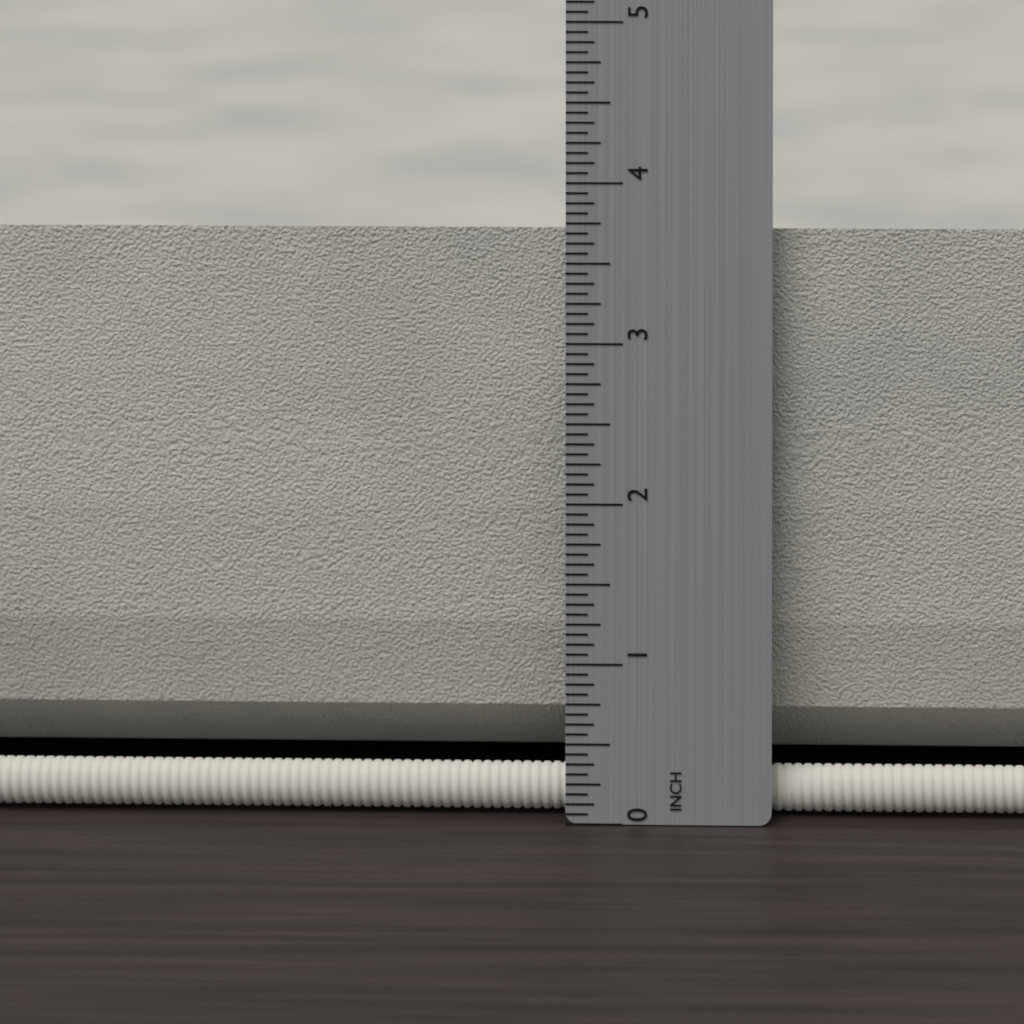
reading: 3.6875 in
